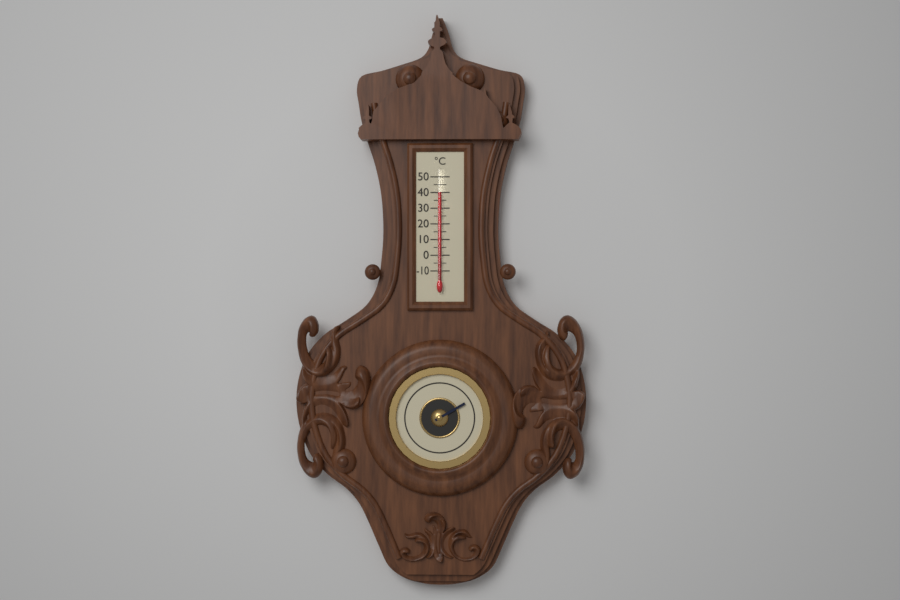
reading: 40 °C
